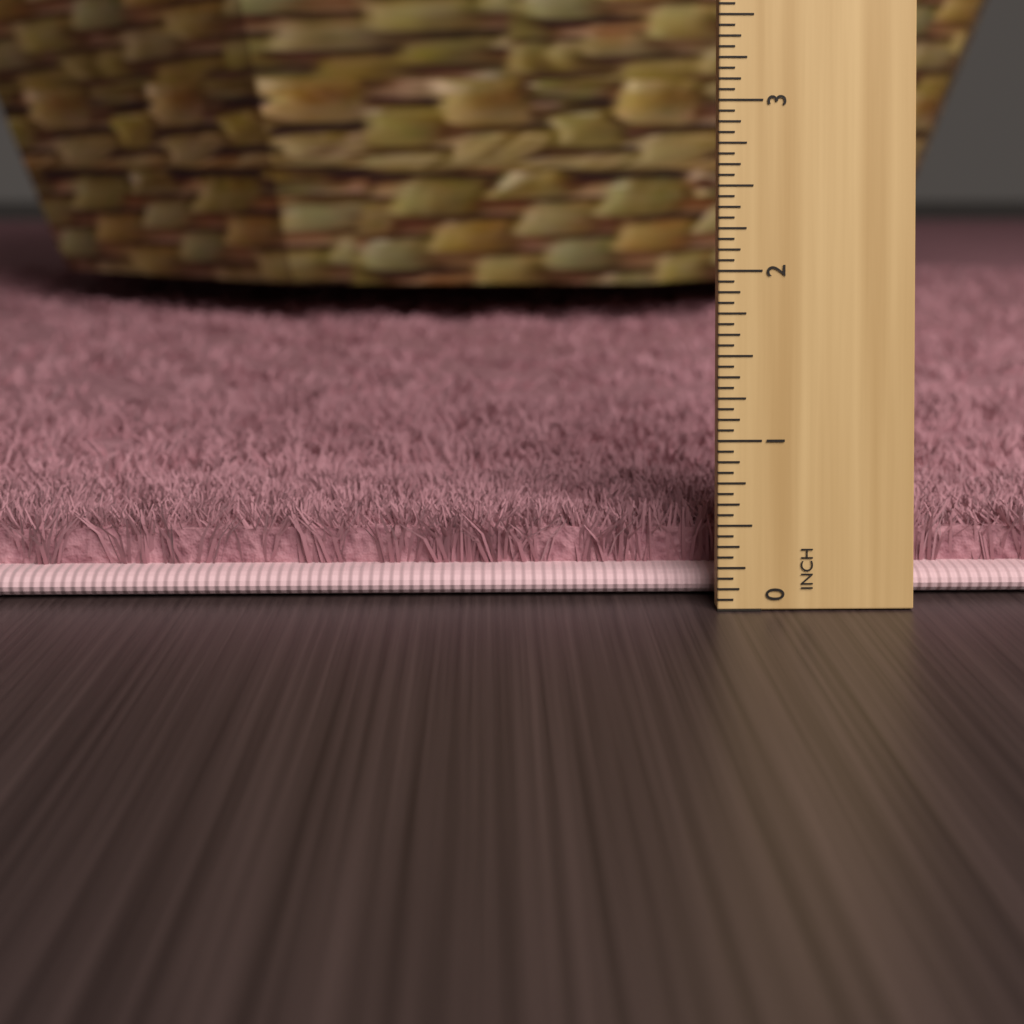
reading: 0.5000 inch
